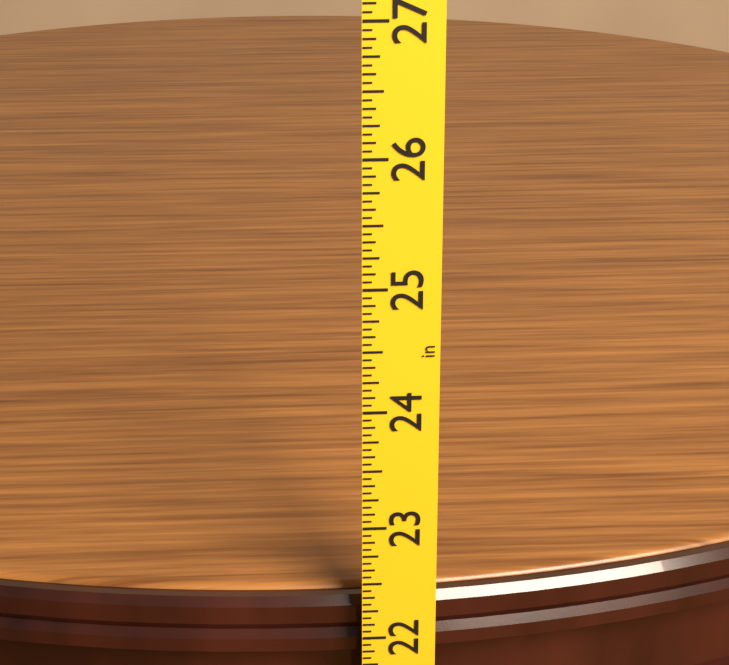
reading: 22.2500 in
